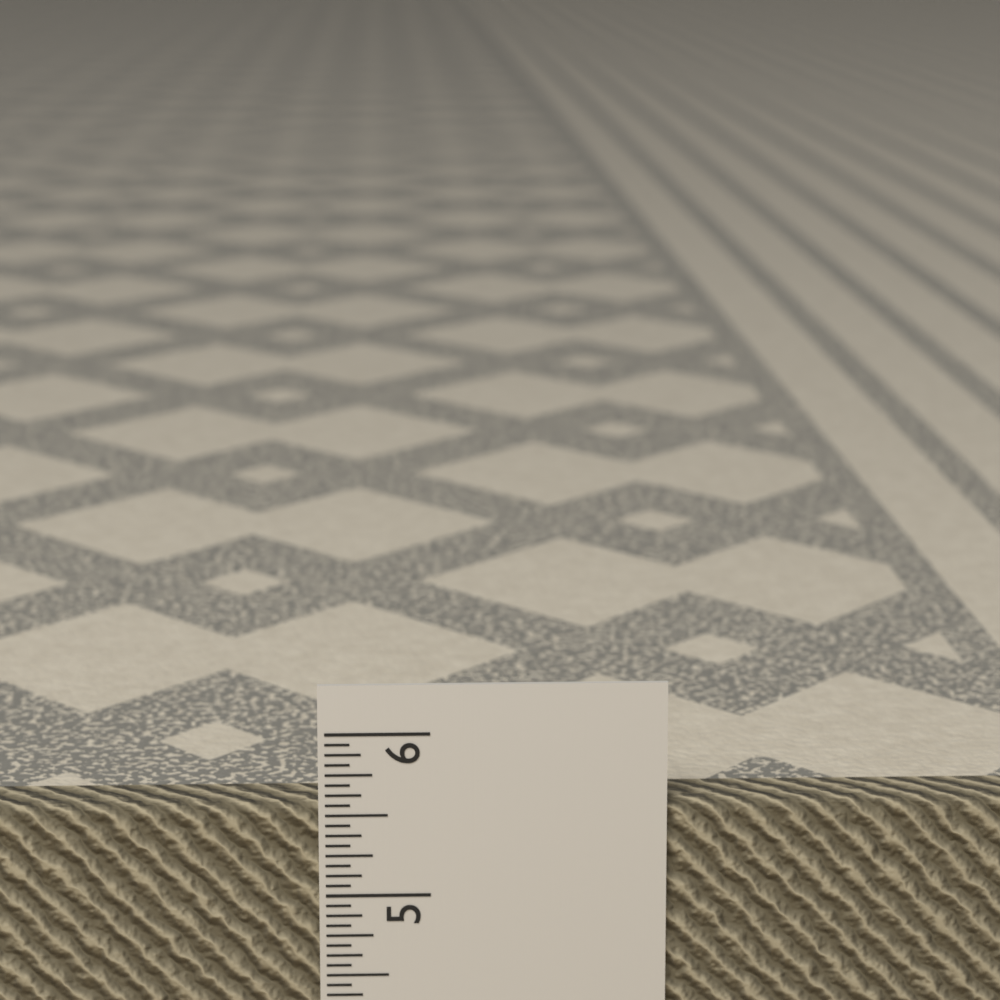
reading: 5.5625 in
